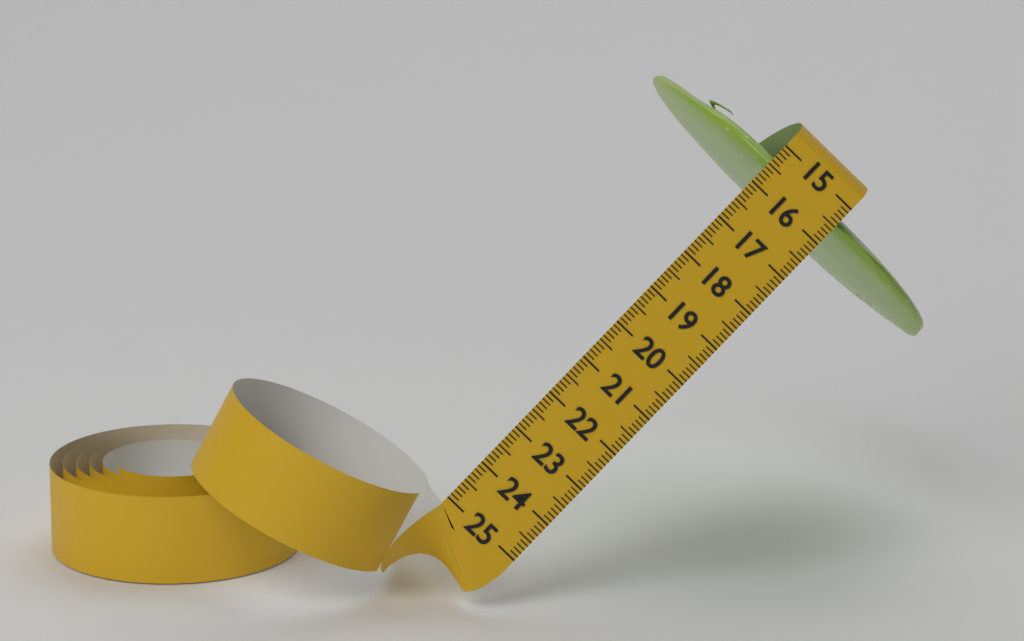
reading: 15.8 (no unit)
